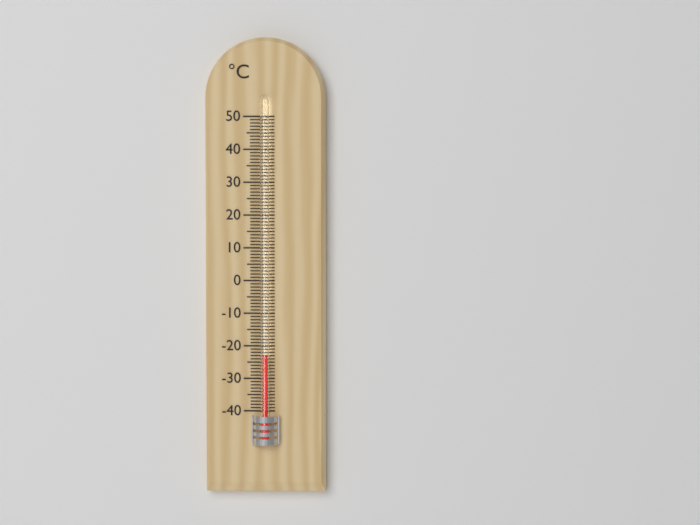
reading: -23 °C
